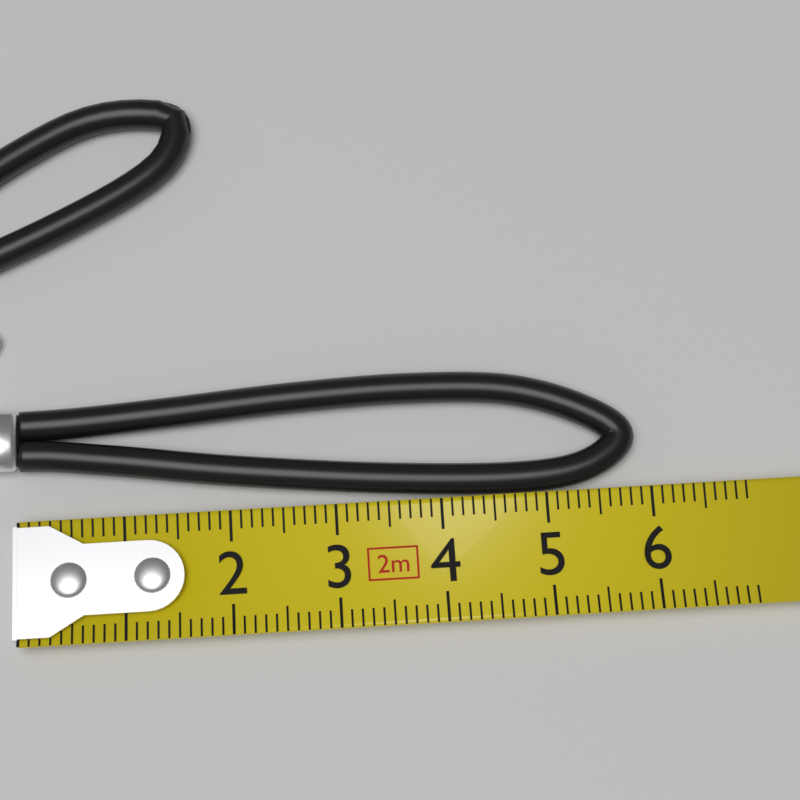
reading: 5.9 cm
